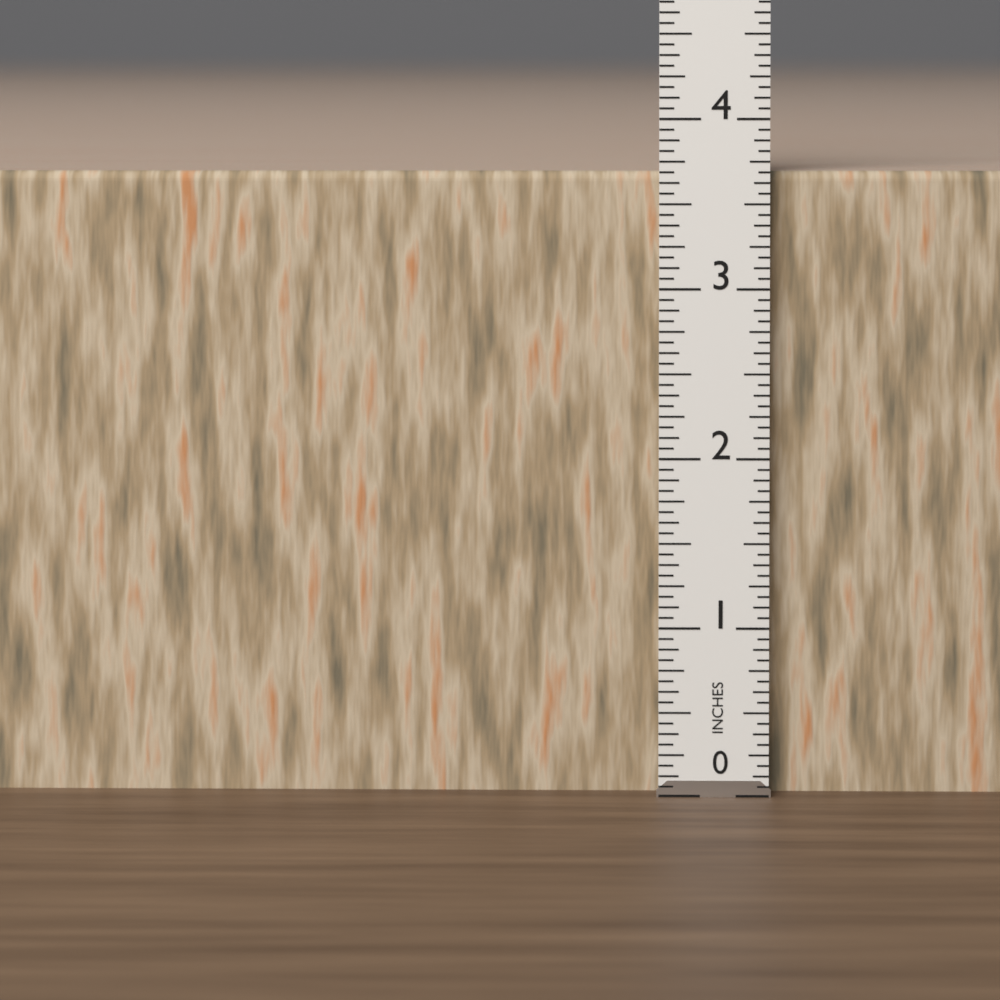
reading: 3.6875 in
